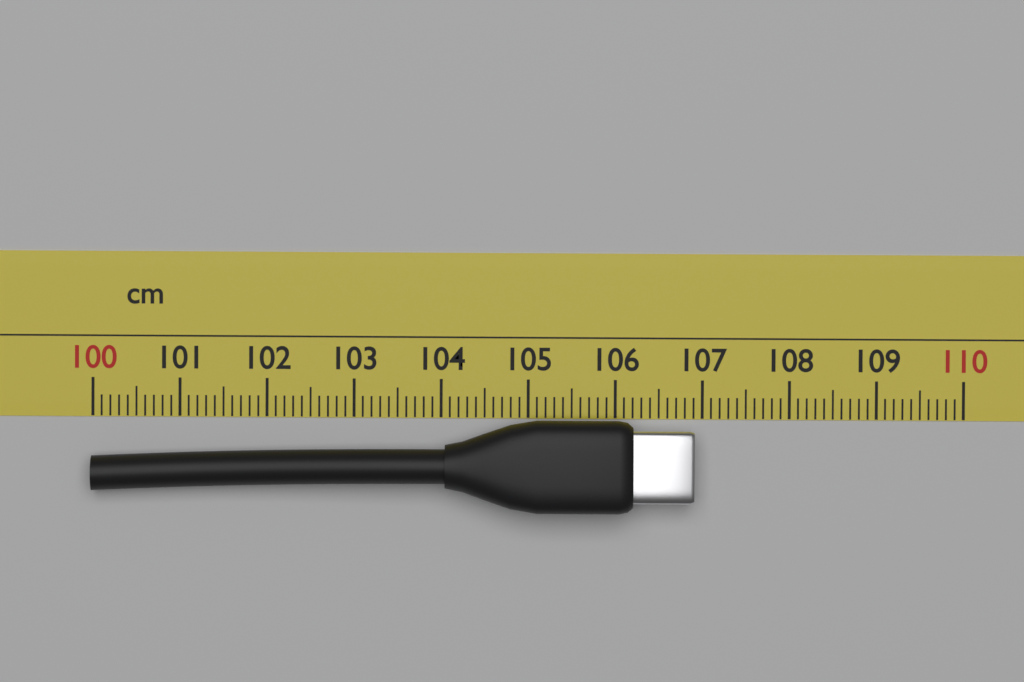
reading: 106.9 cm
